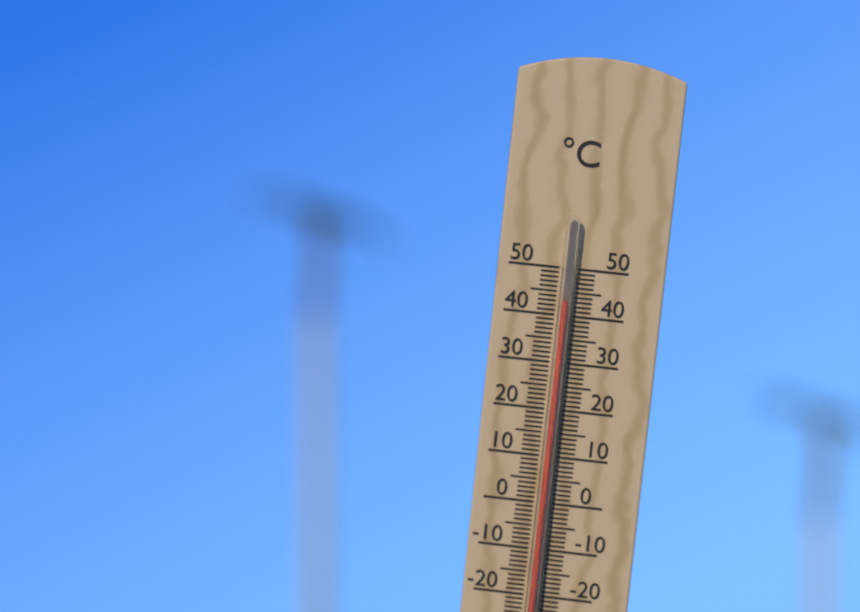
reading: 43 °C
